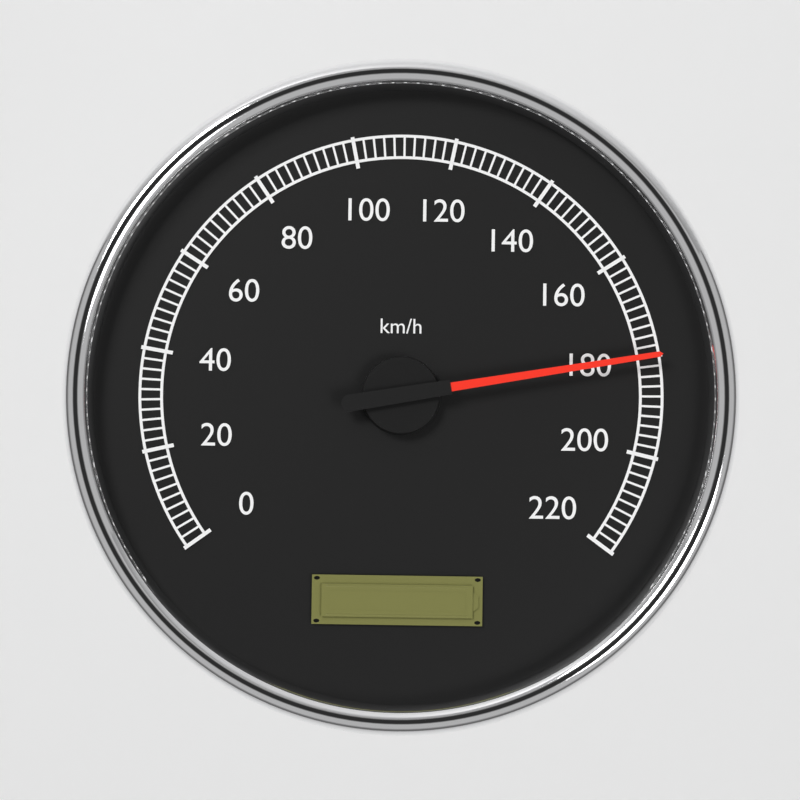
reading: 180 km/h
